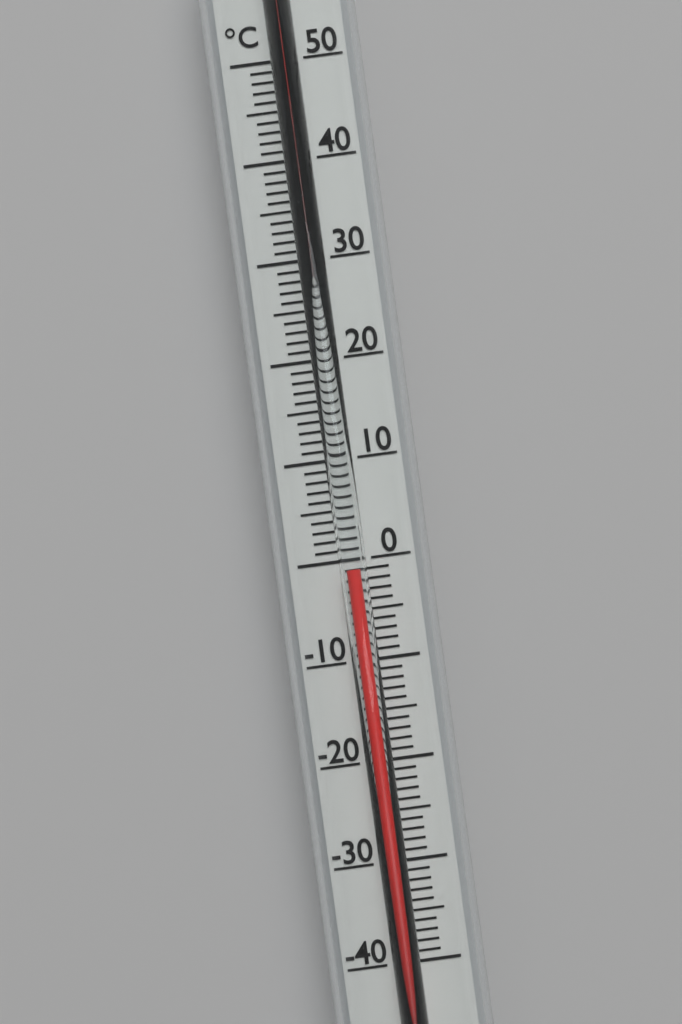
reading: -1 °C
